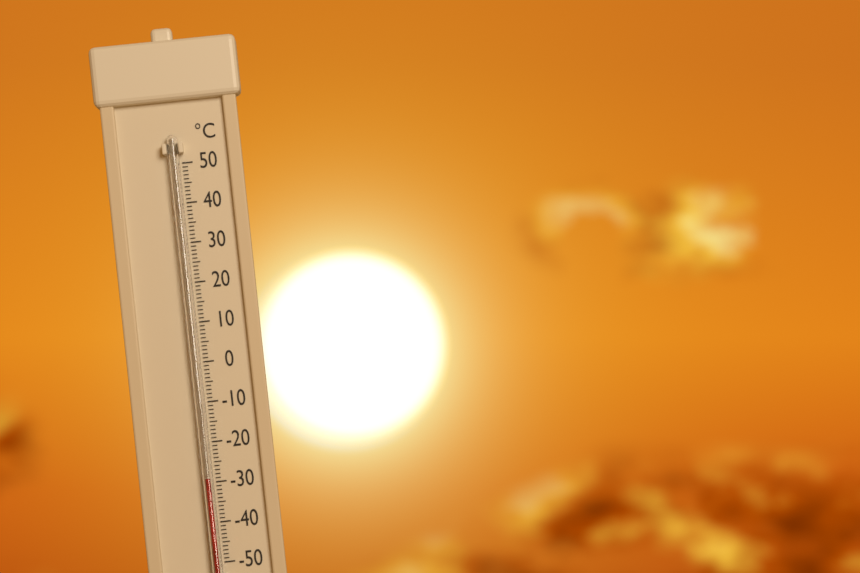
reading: -29 °C
